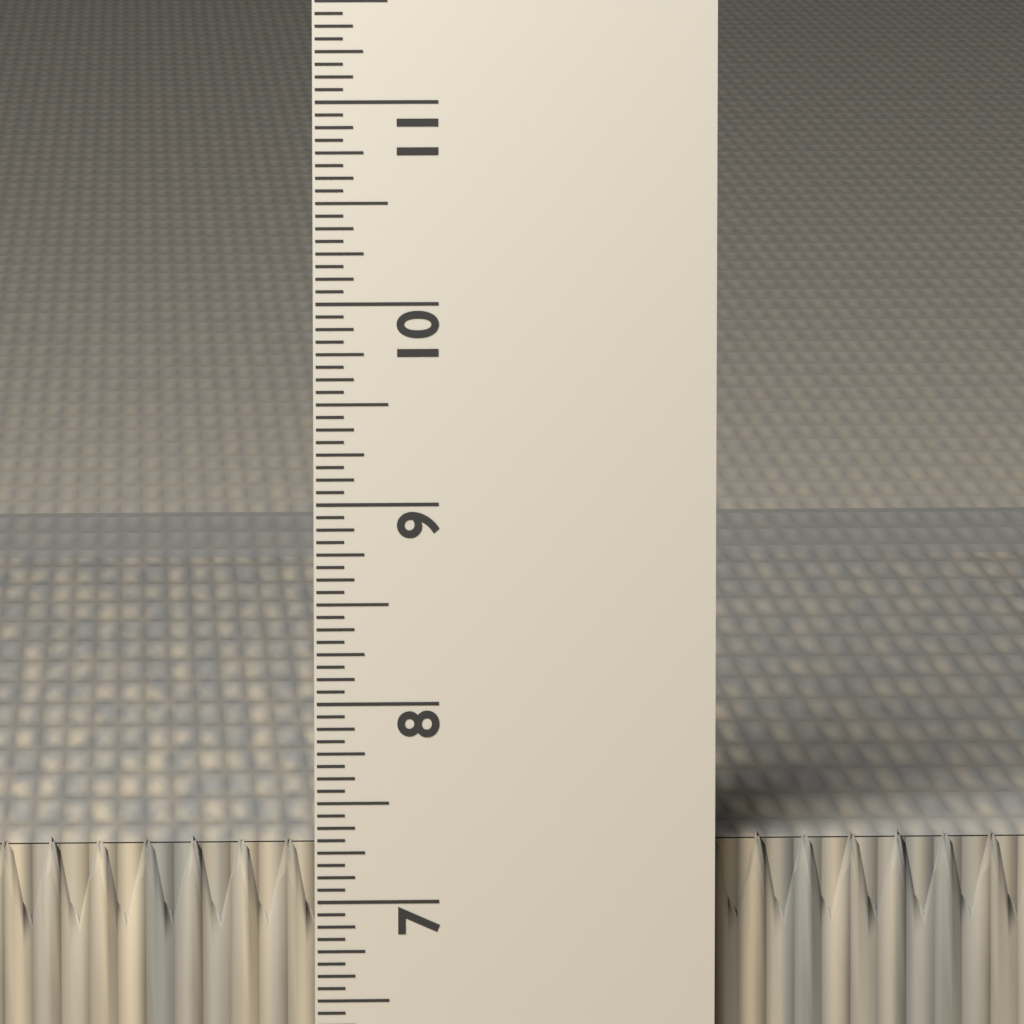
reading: 7.3125 in
